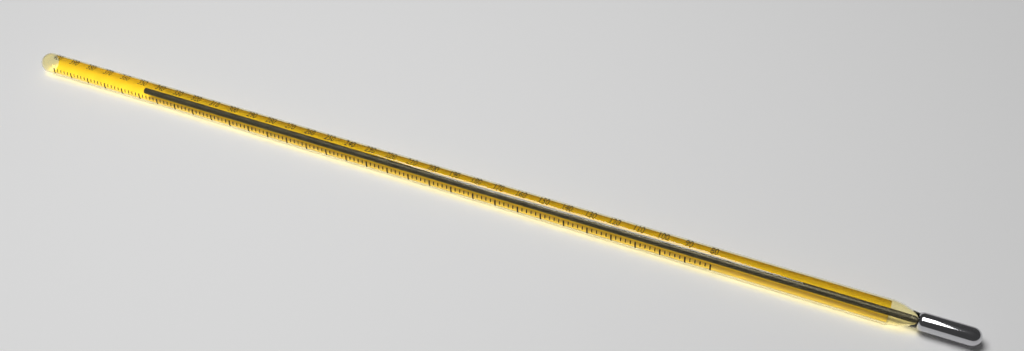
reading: 350 (no unit)
